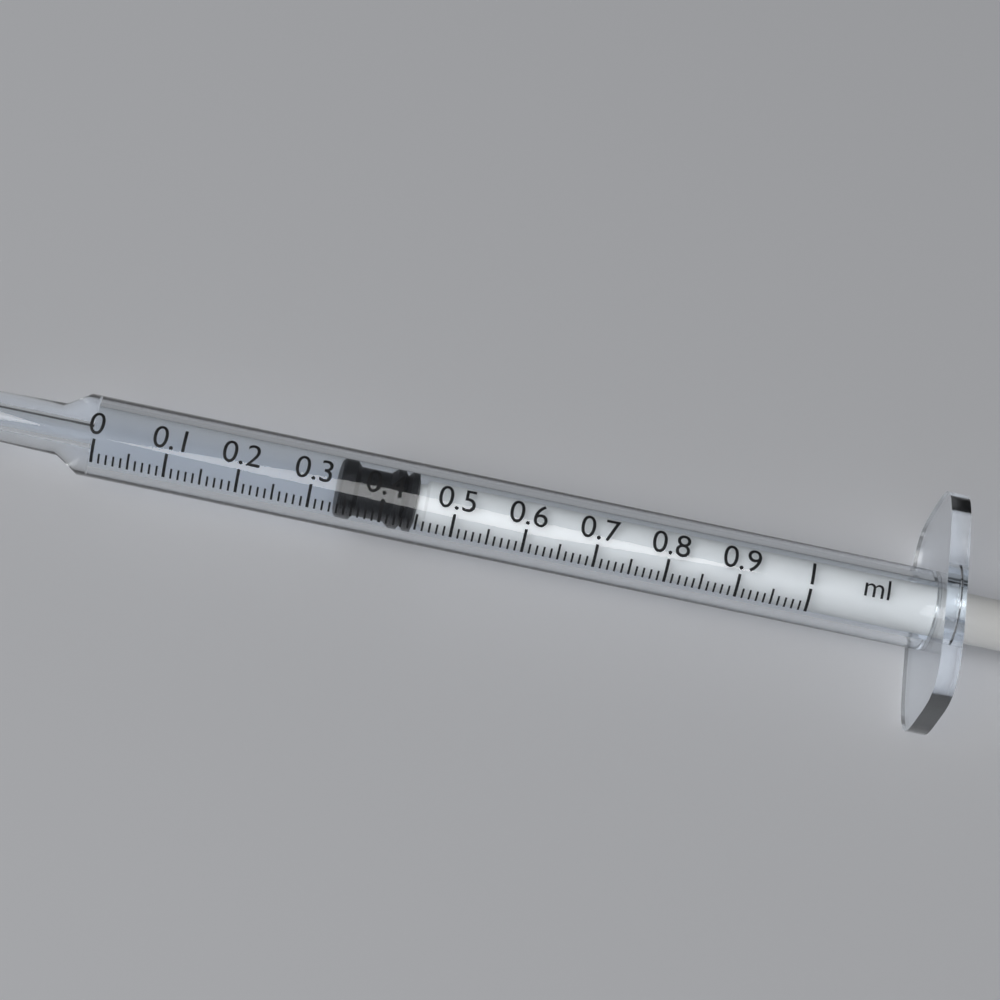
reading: 0.34 ml
